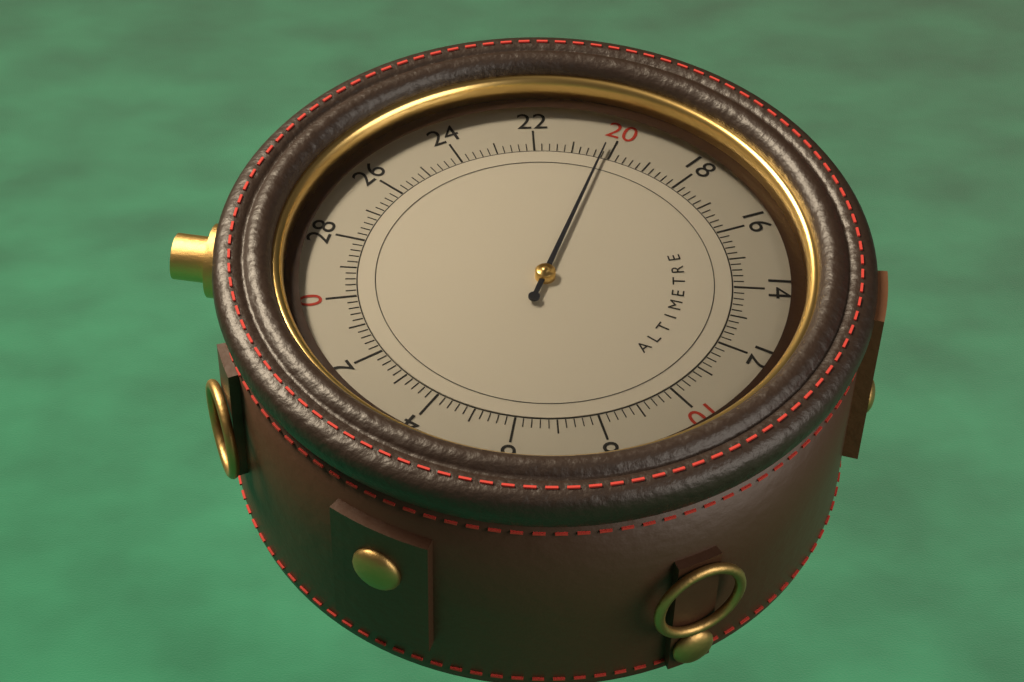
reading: 20.2 (no unit)
